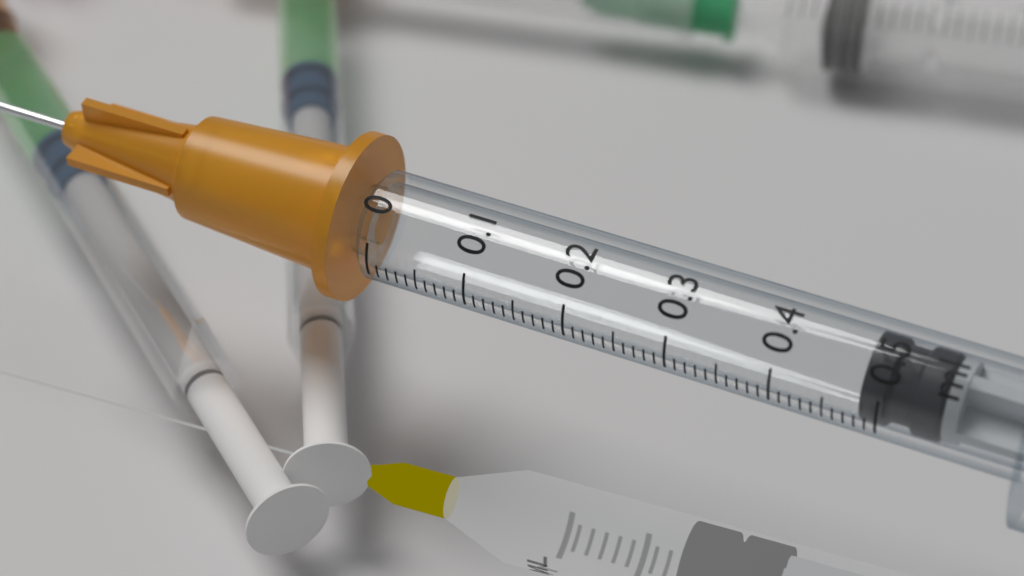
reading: 0.48 ml
